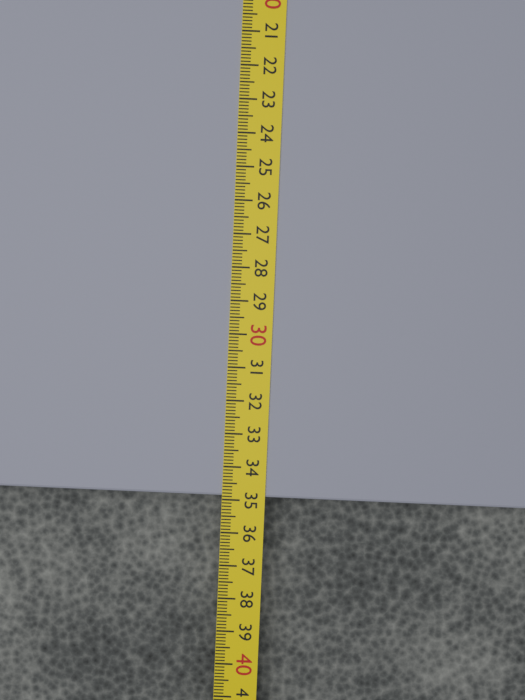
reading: 34.9 cm
